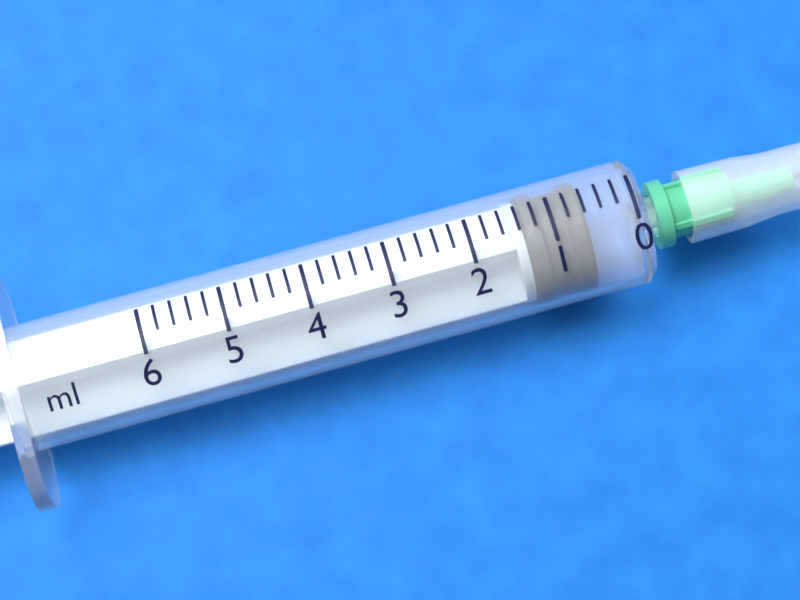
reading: 0.6 ml
